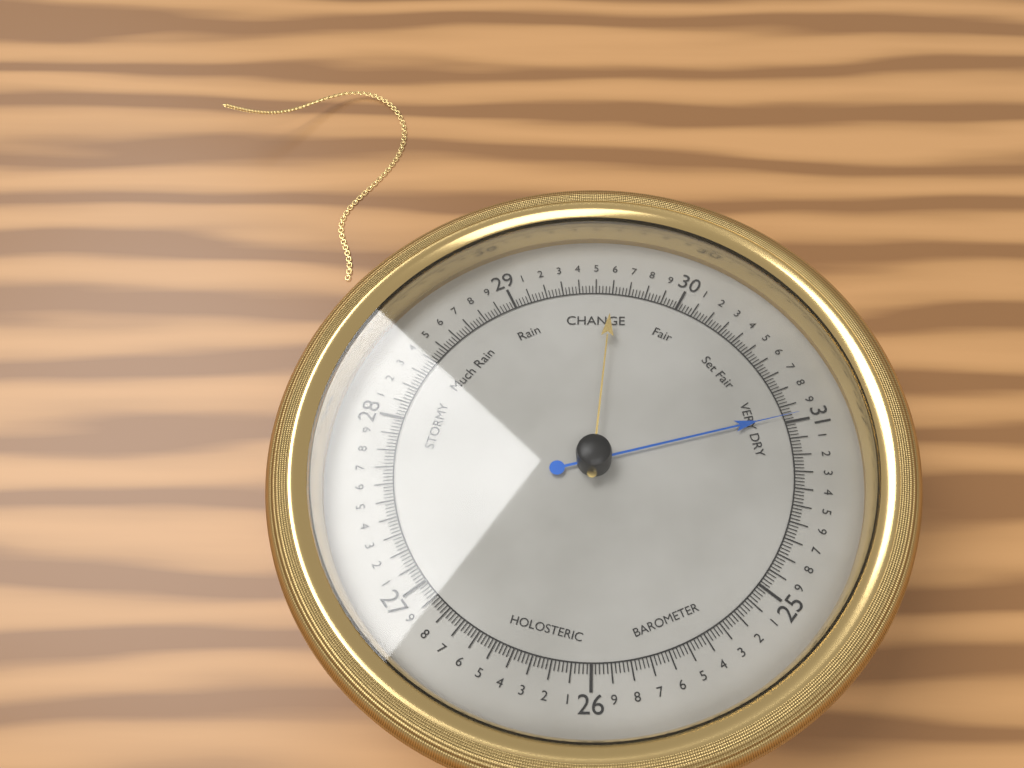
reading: 30.96 (no unit)
